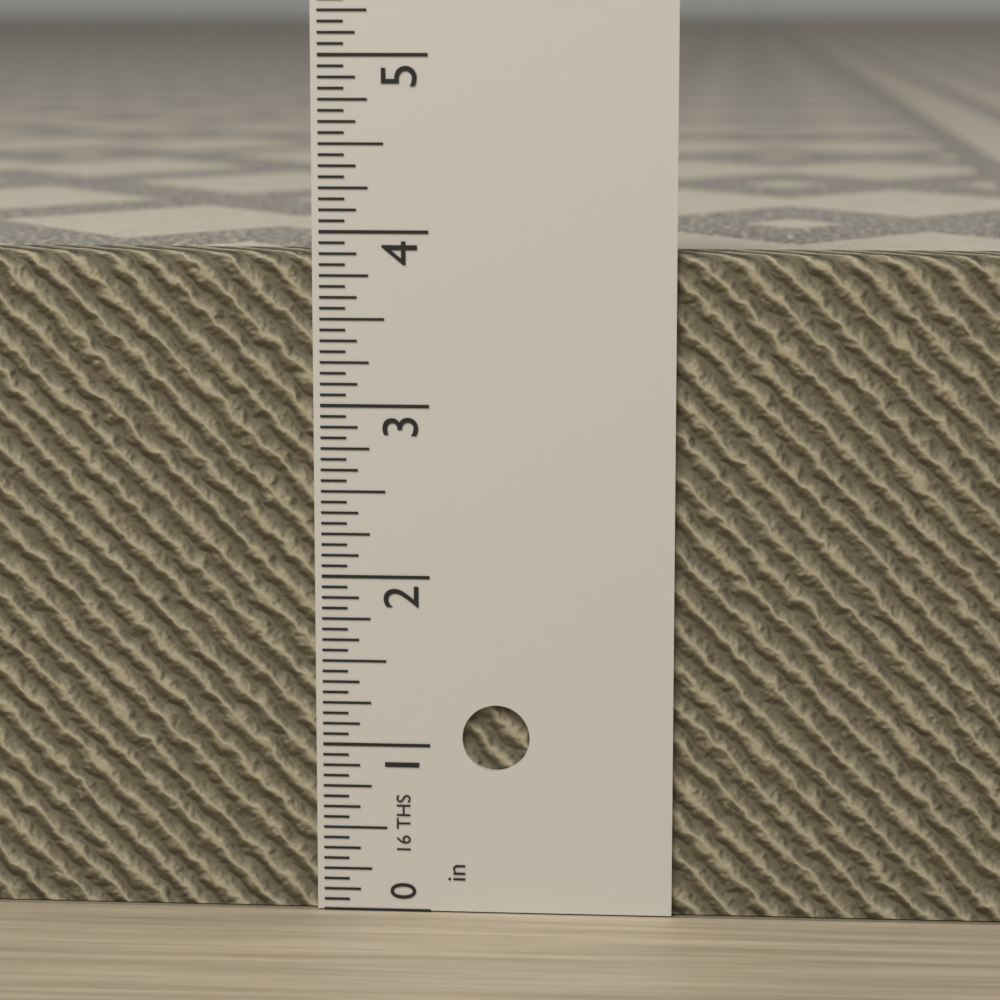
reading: 3.8750 in
